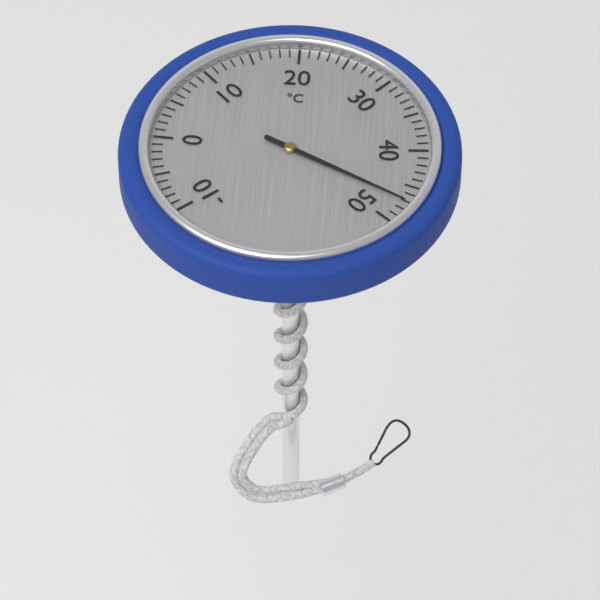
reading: 47 °C
